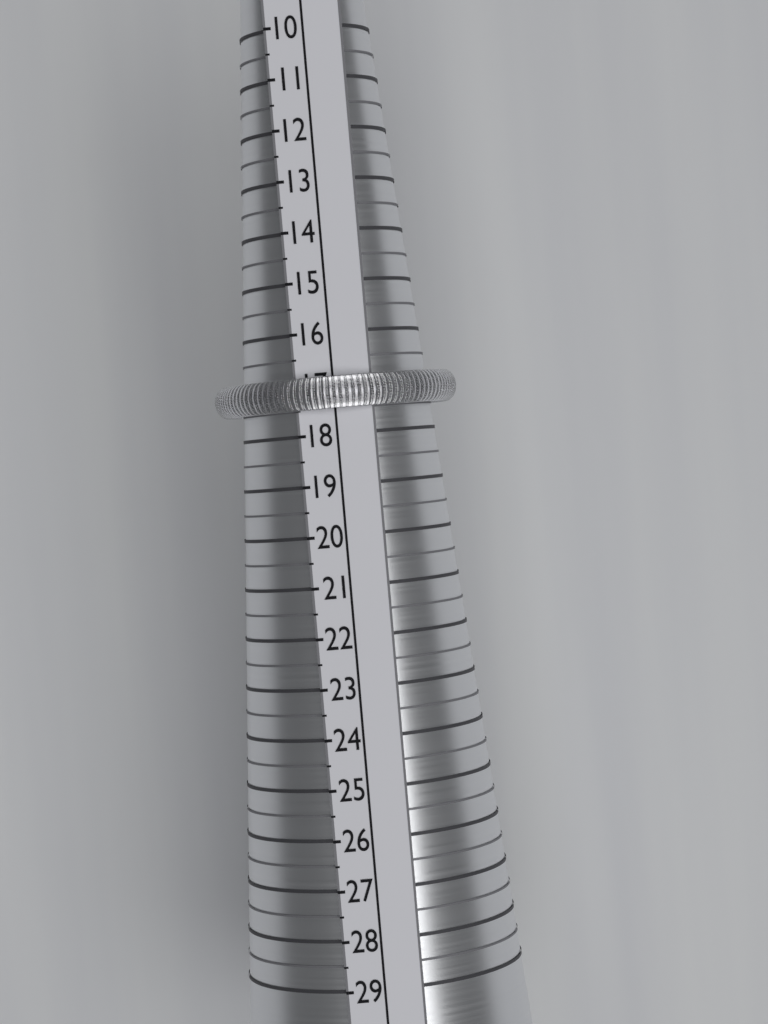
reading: 17.5 (no unit)
